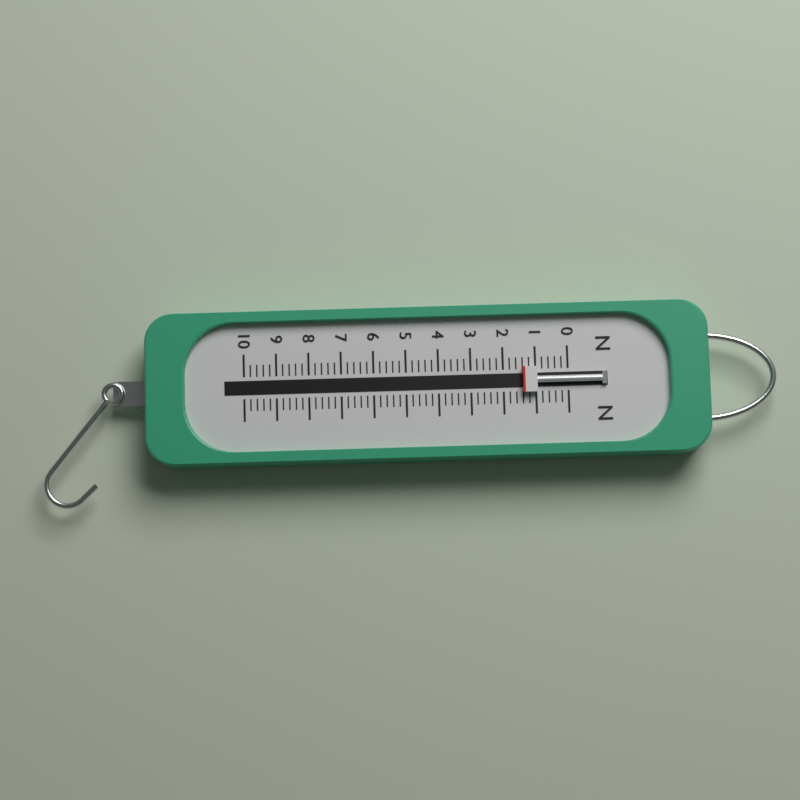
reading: 1.4 N
